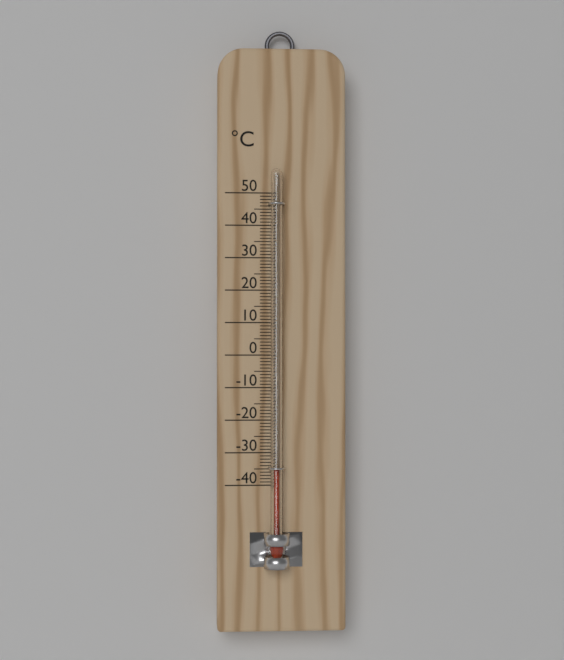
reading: -35 °C
